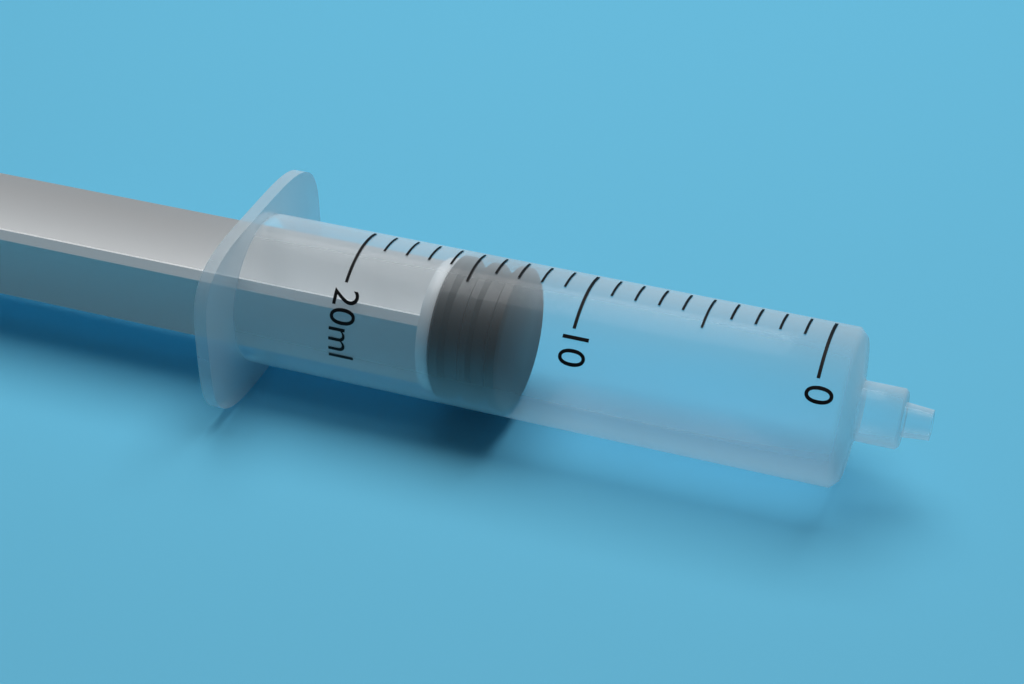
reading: 13 ml
